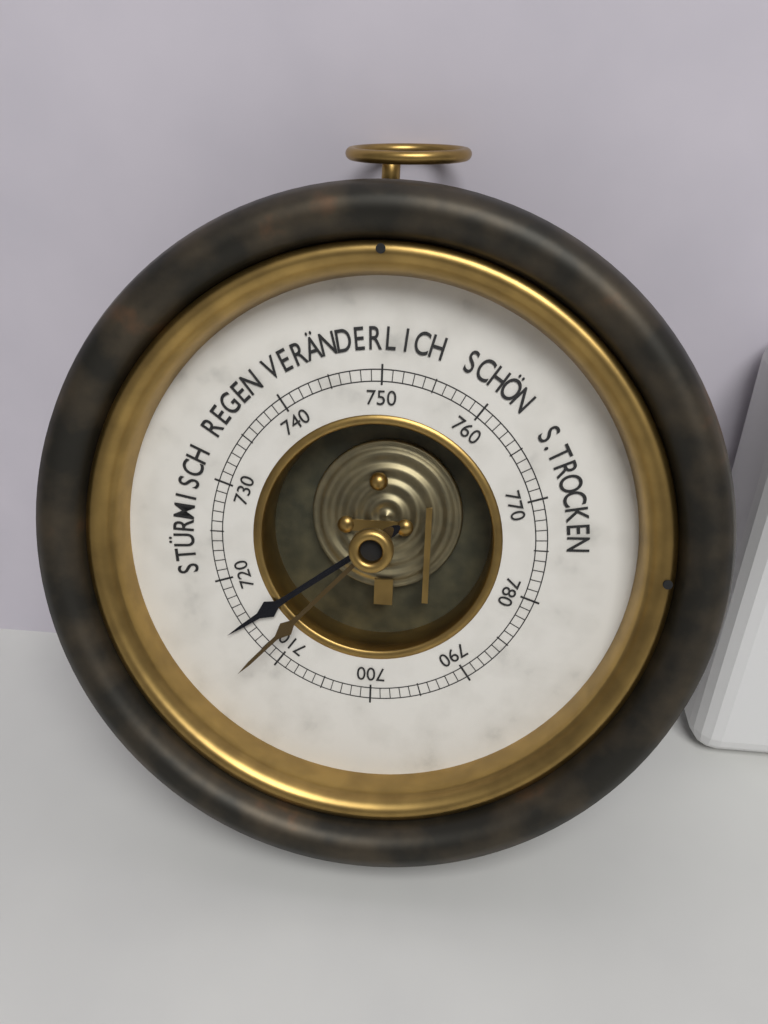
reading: 715 mmHg
